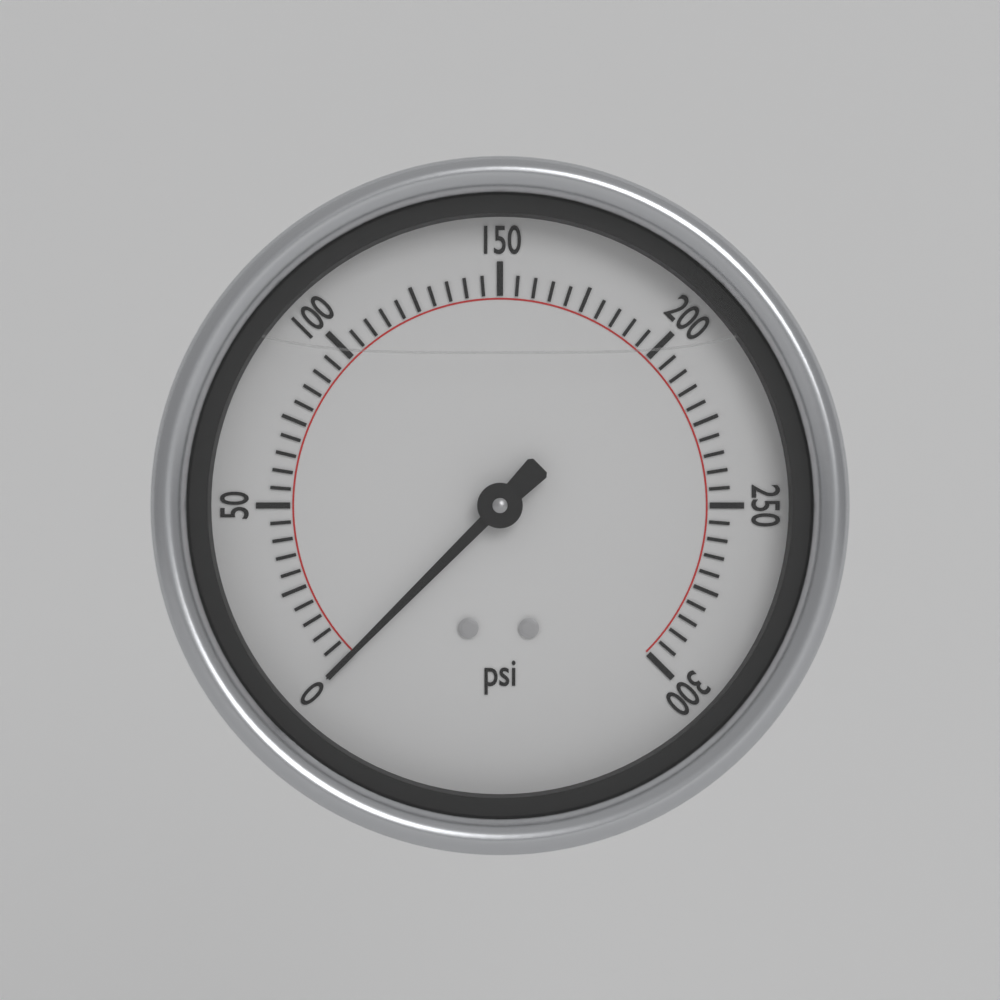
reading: 0 psi
